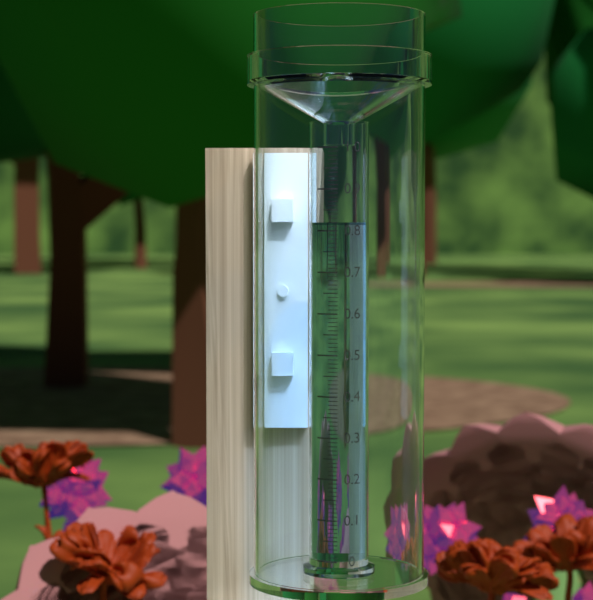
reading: 0.82 (no unit)
